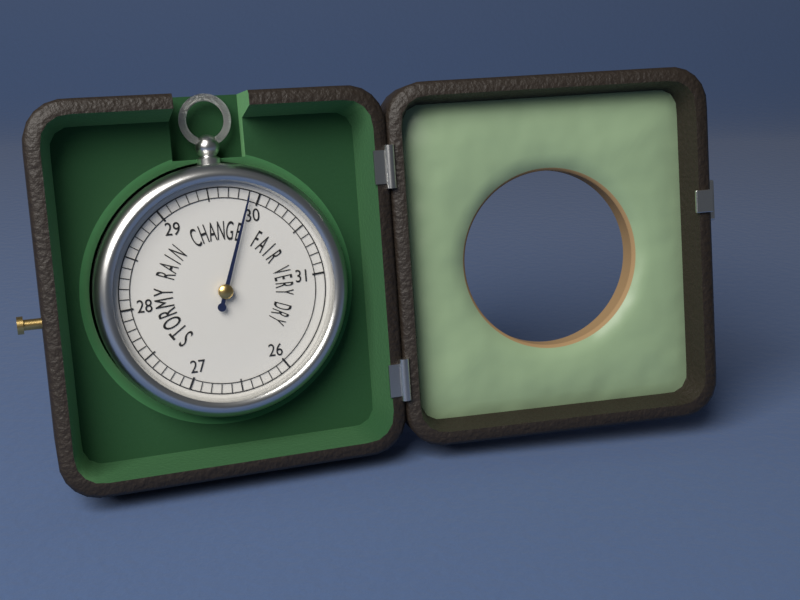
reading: 29.9 (no unit)
